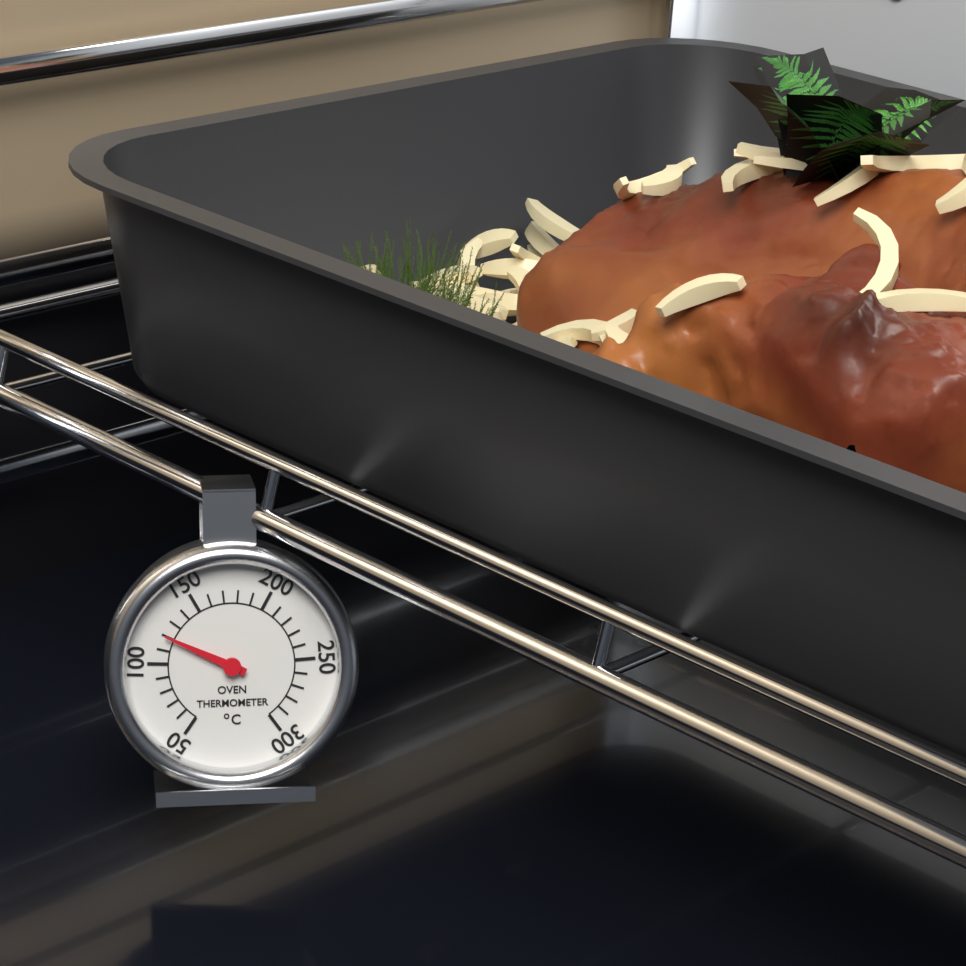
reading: 120 °C
